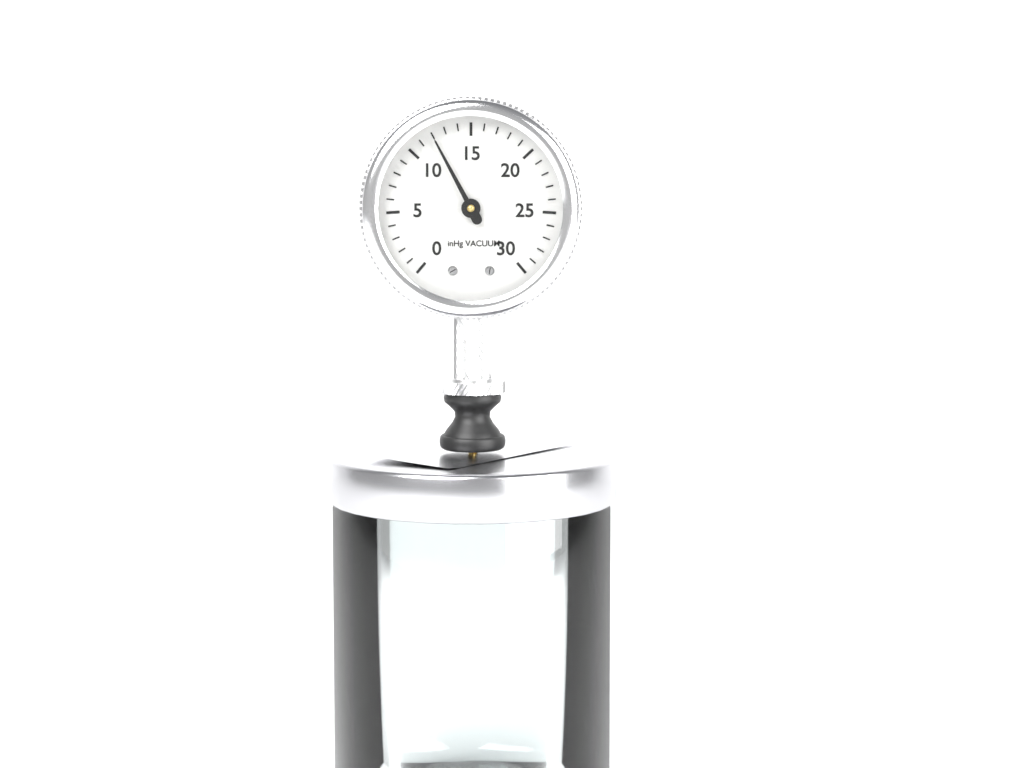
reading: 12 inHg
